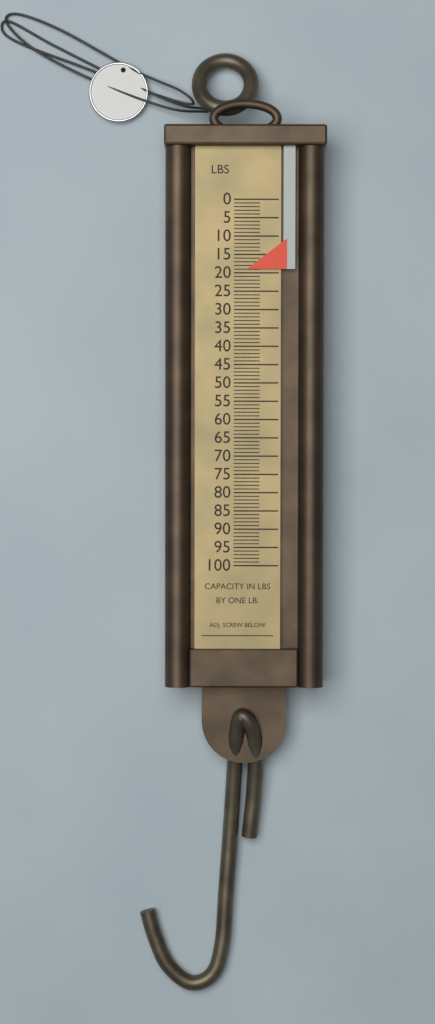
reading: 19 lb
